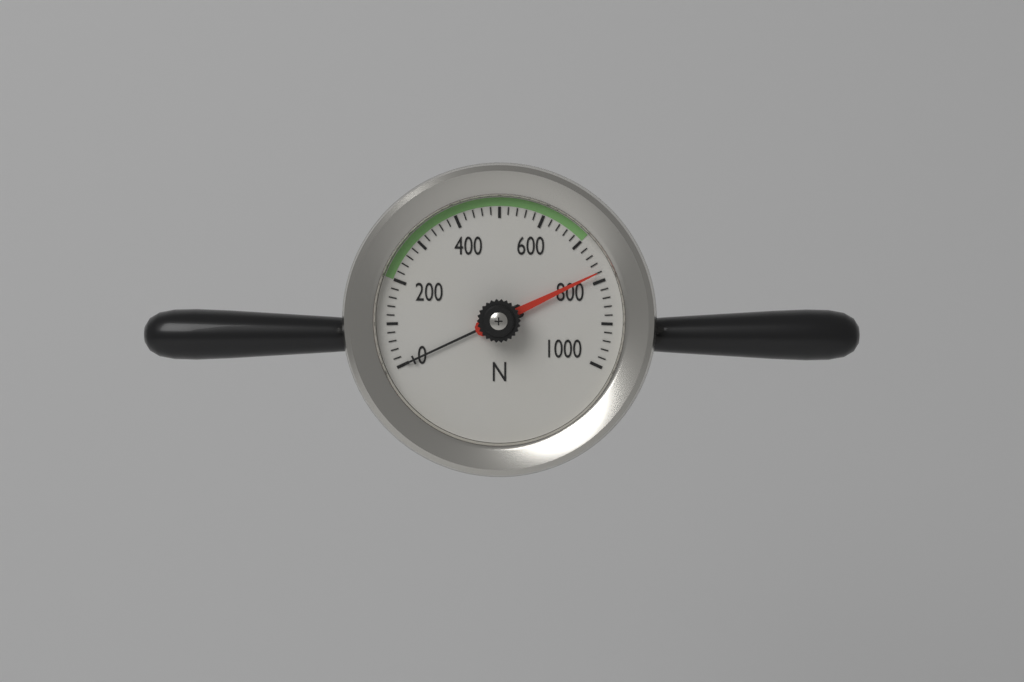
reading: 780 N
